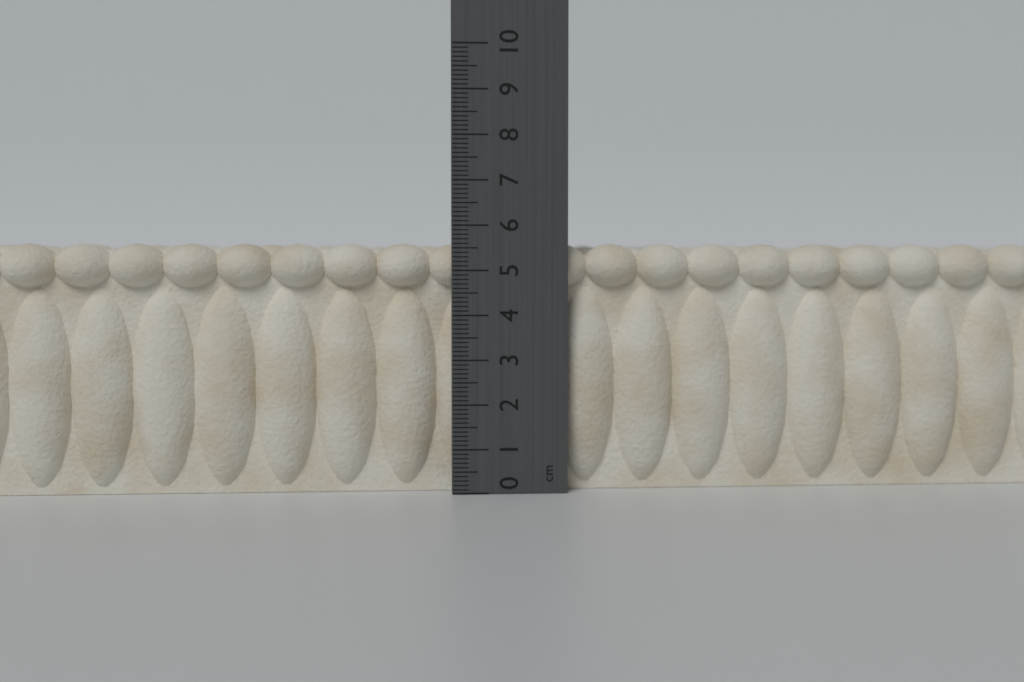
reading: 5.6 cm
